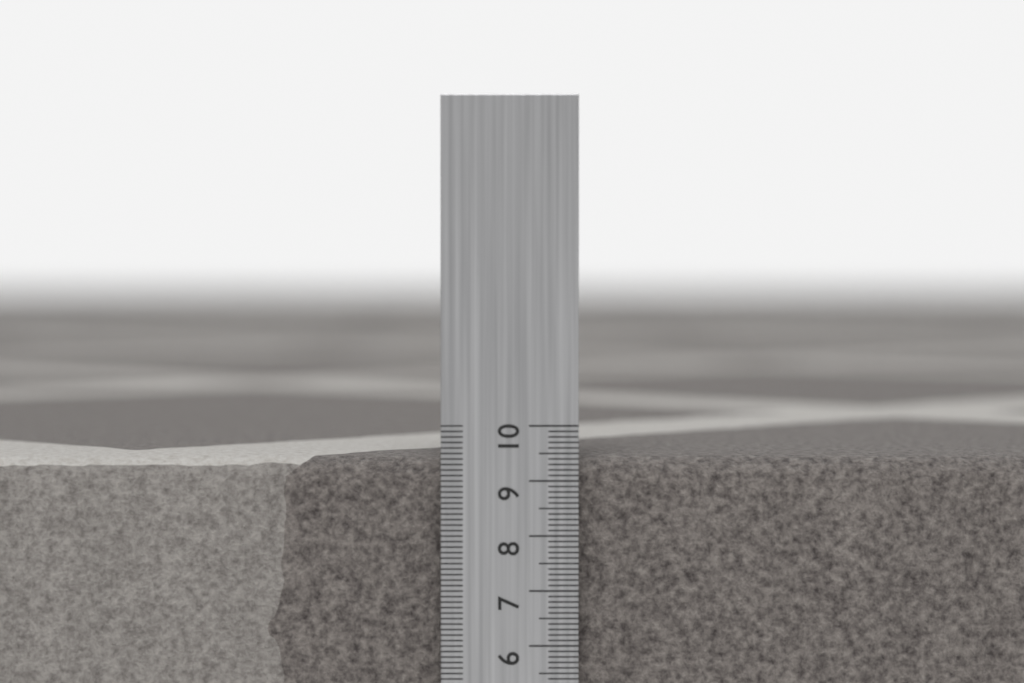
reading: 9.4 cm
